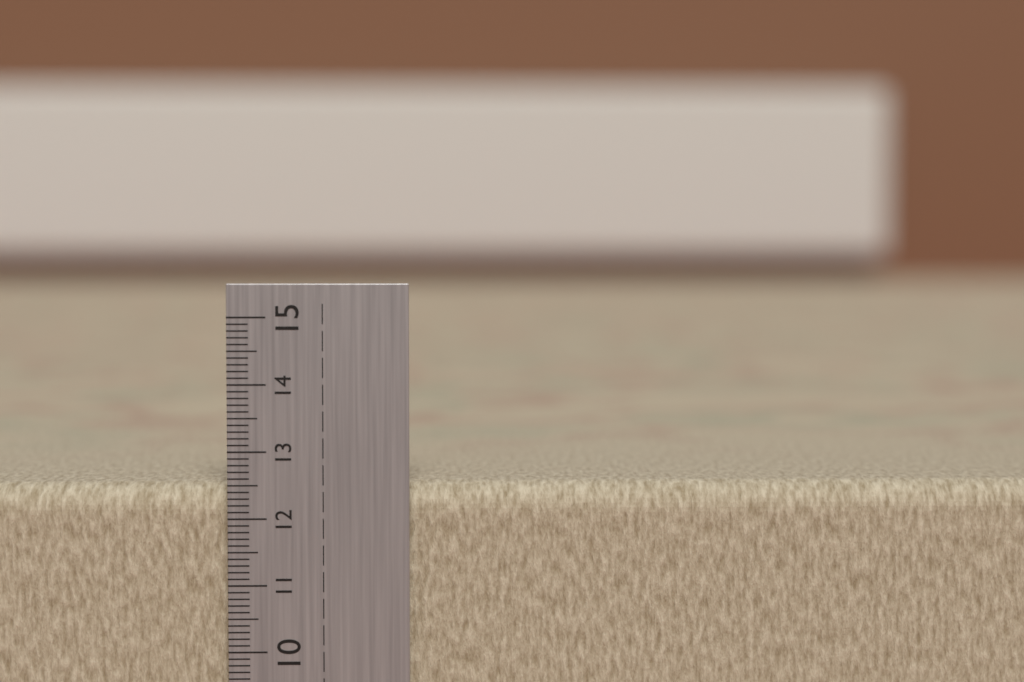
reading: 12.5 cm
